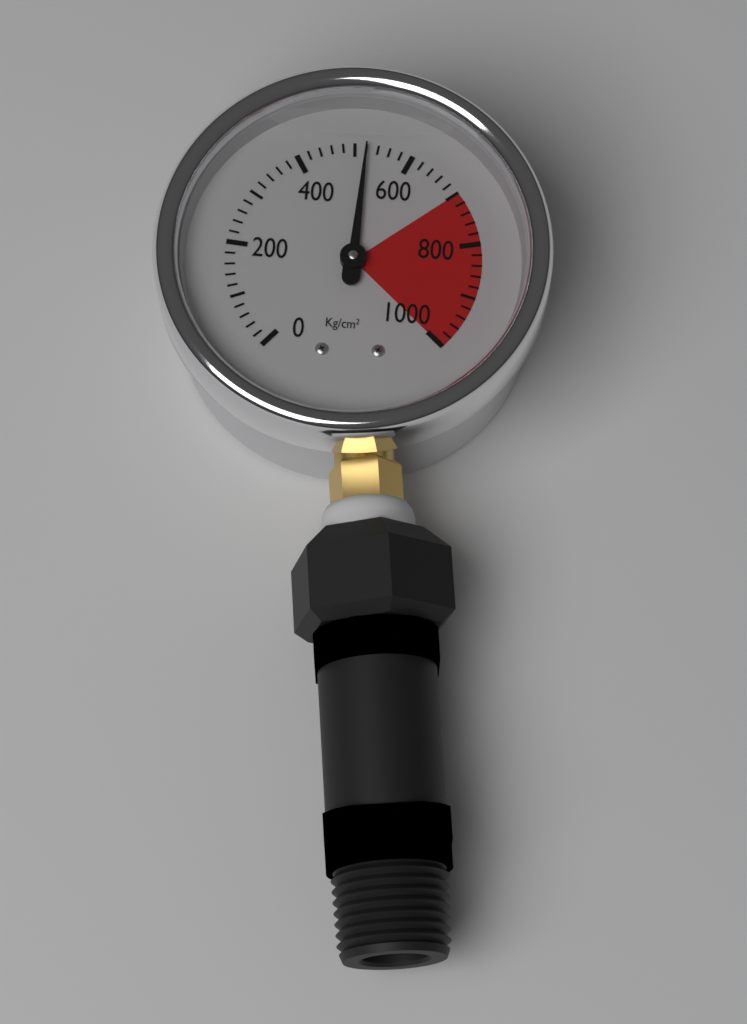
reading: 520 kg/cm²
